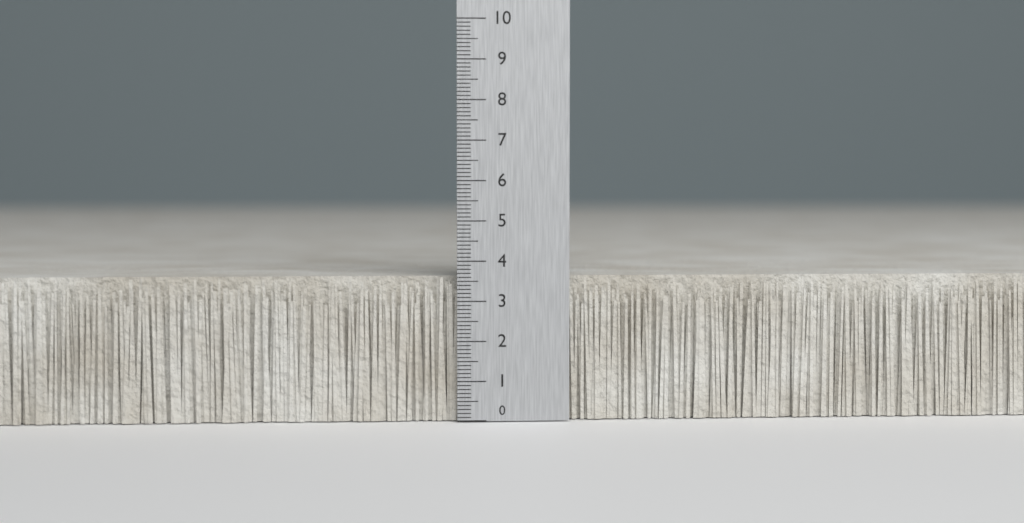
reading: 3.6 (no unit)
